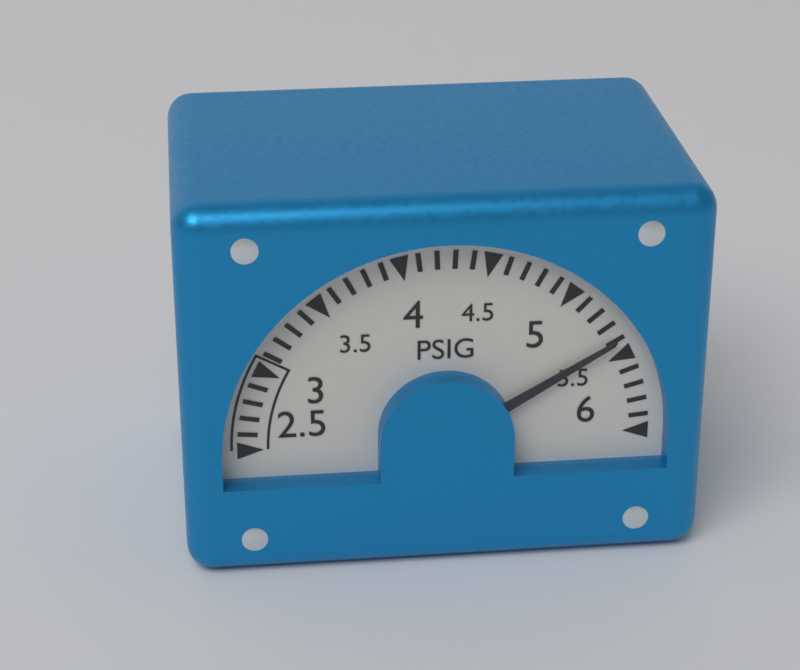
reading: 5.4 PSIG
